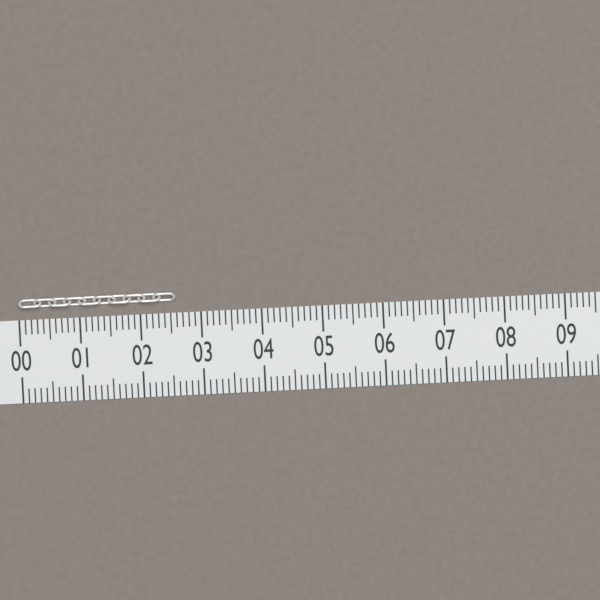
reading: 2.6 (no unit)
